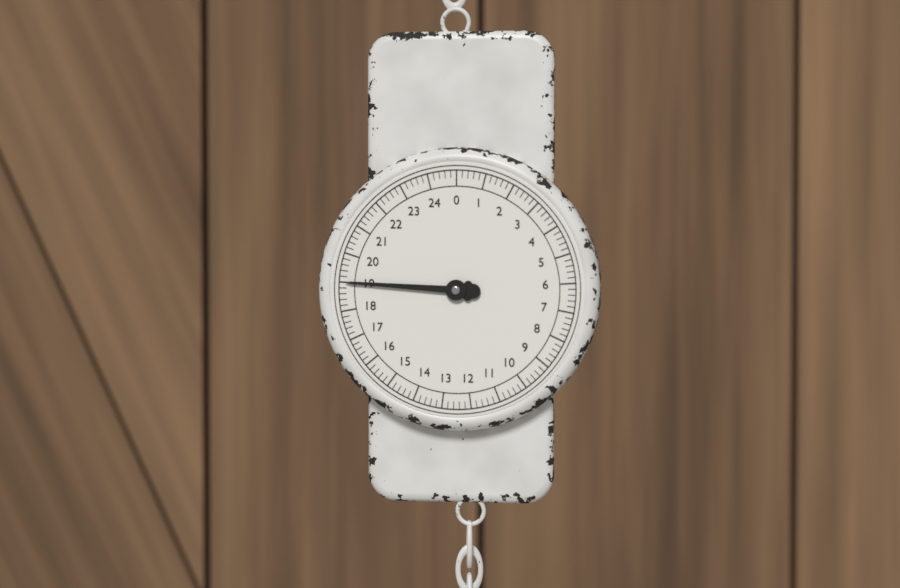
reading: 19.0 (no unit)
